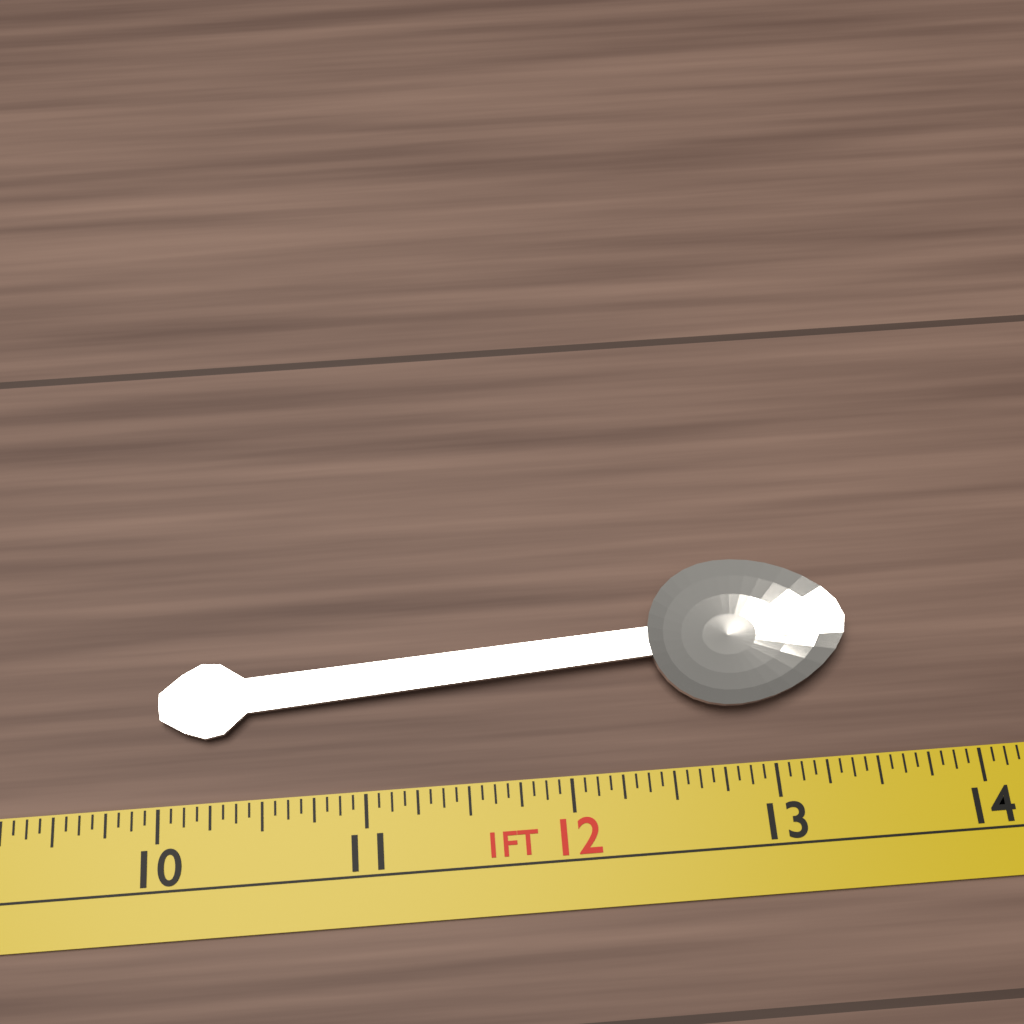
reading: 13.4375 in
